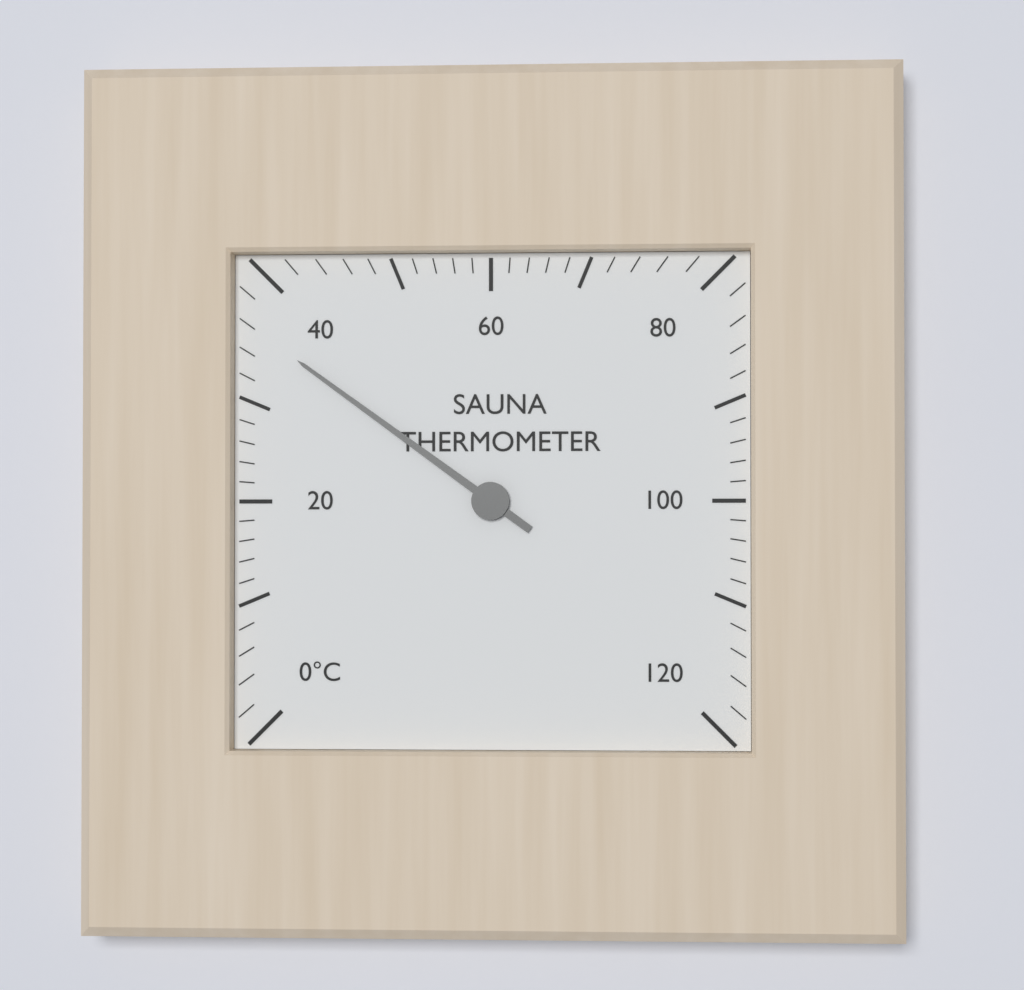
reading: 36 °C
